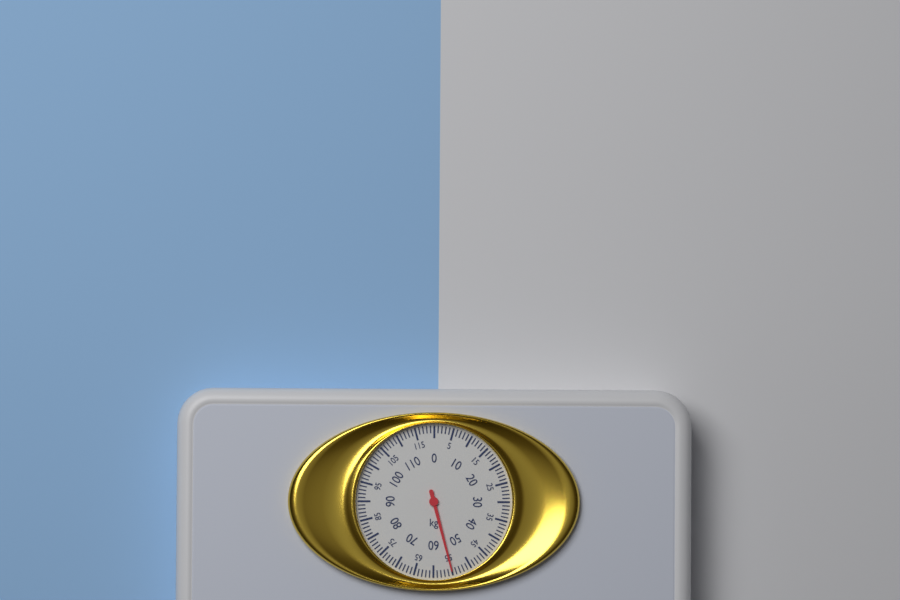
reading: 55 kg
